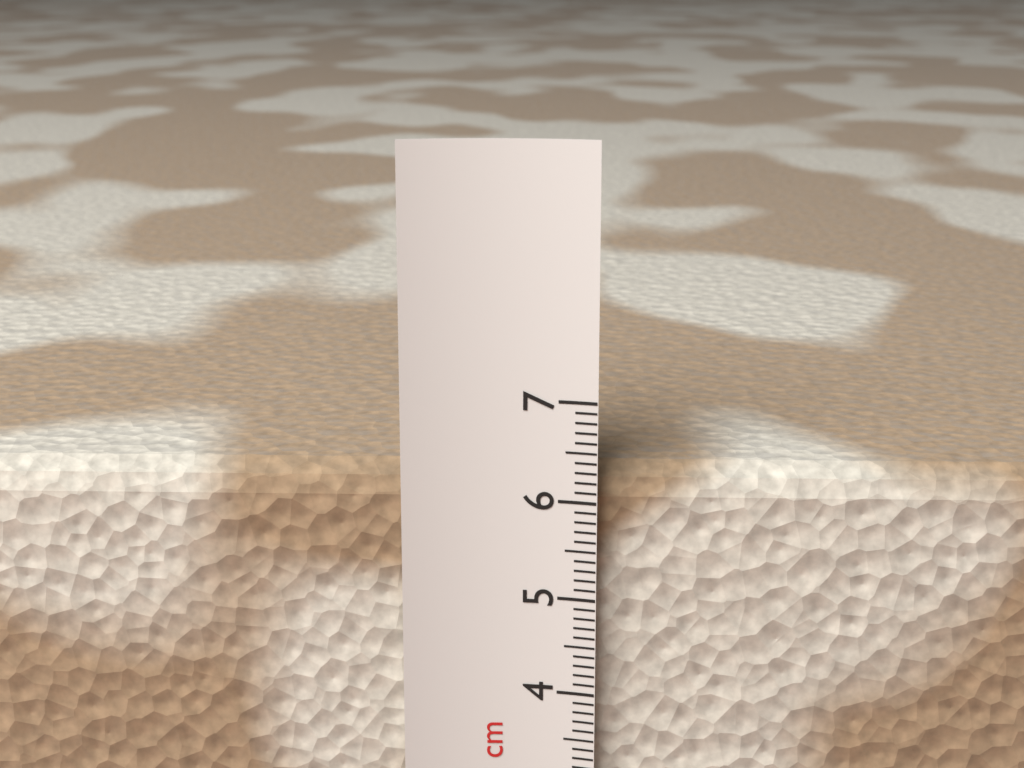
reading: 6.3 cm
